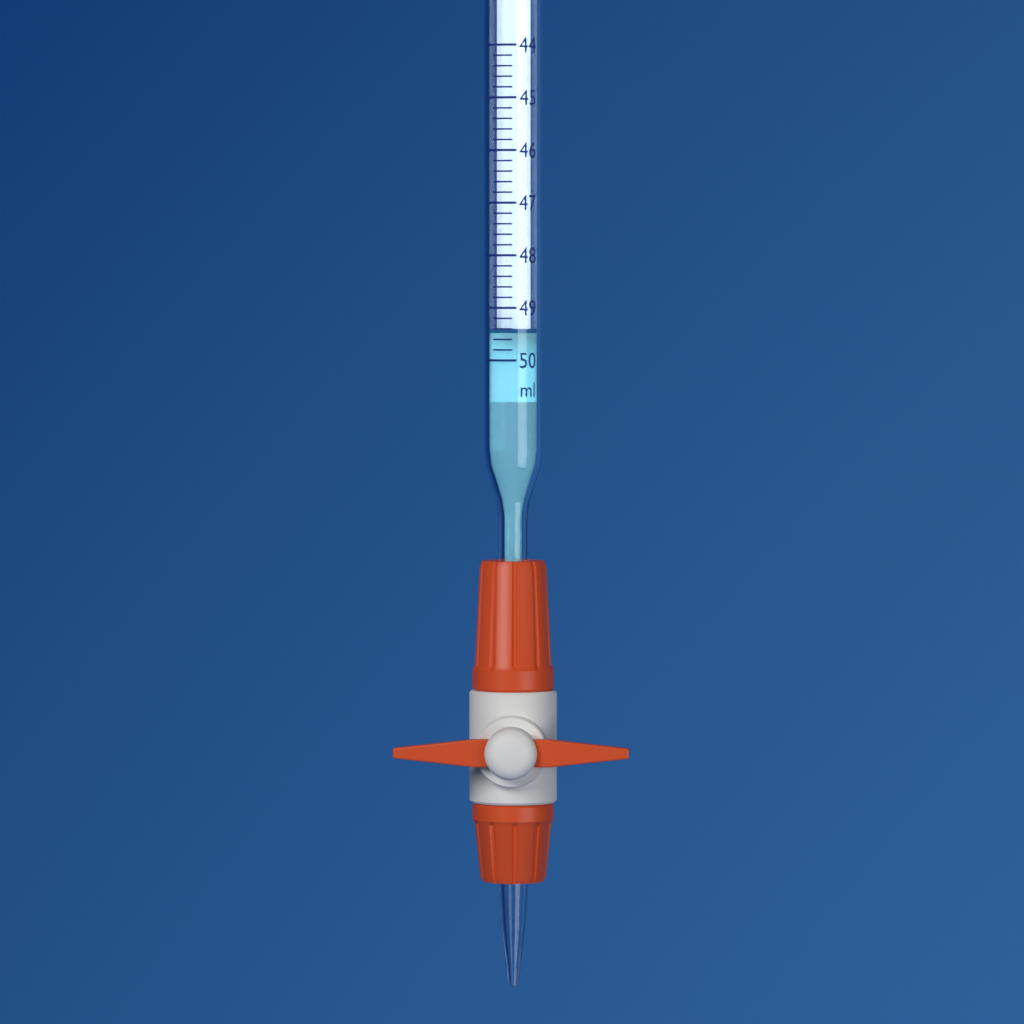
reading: 49.4 ml
